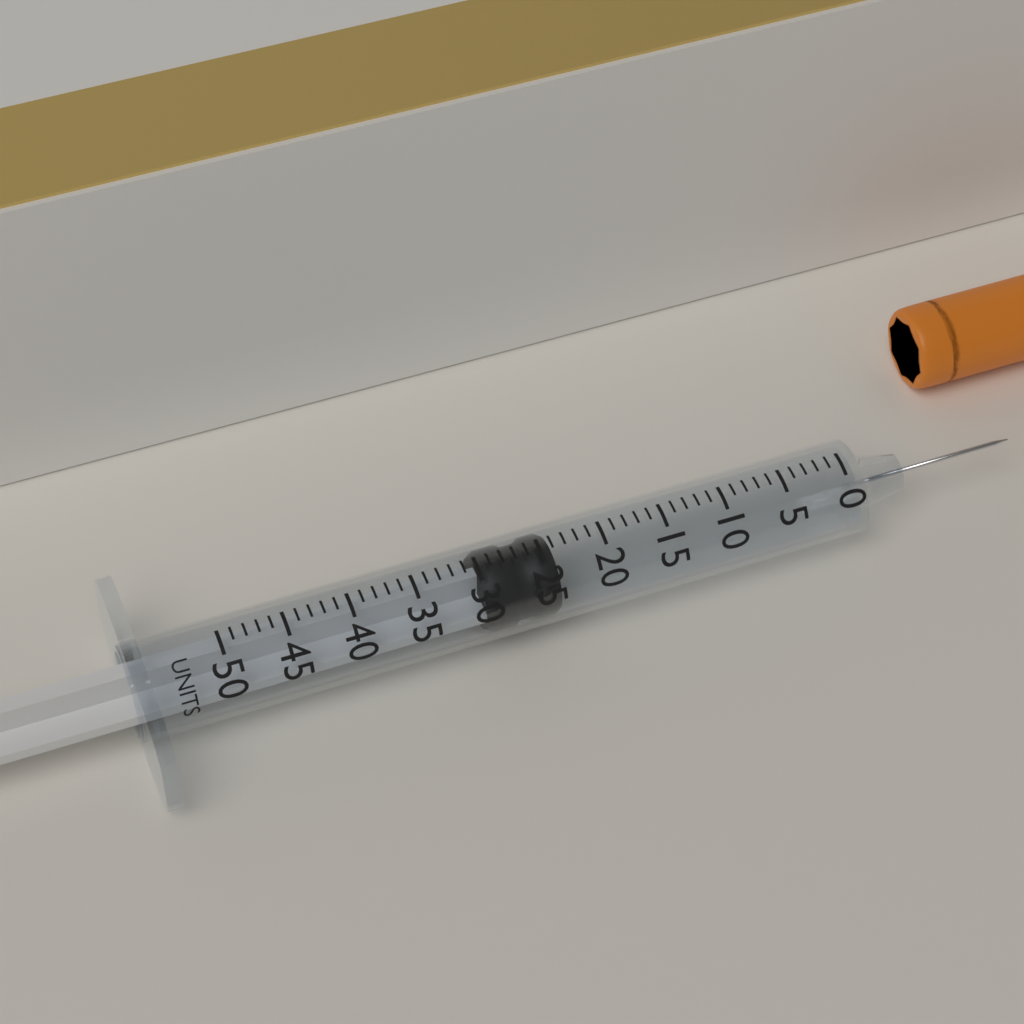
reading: 24 units
